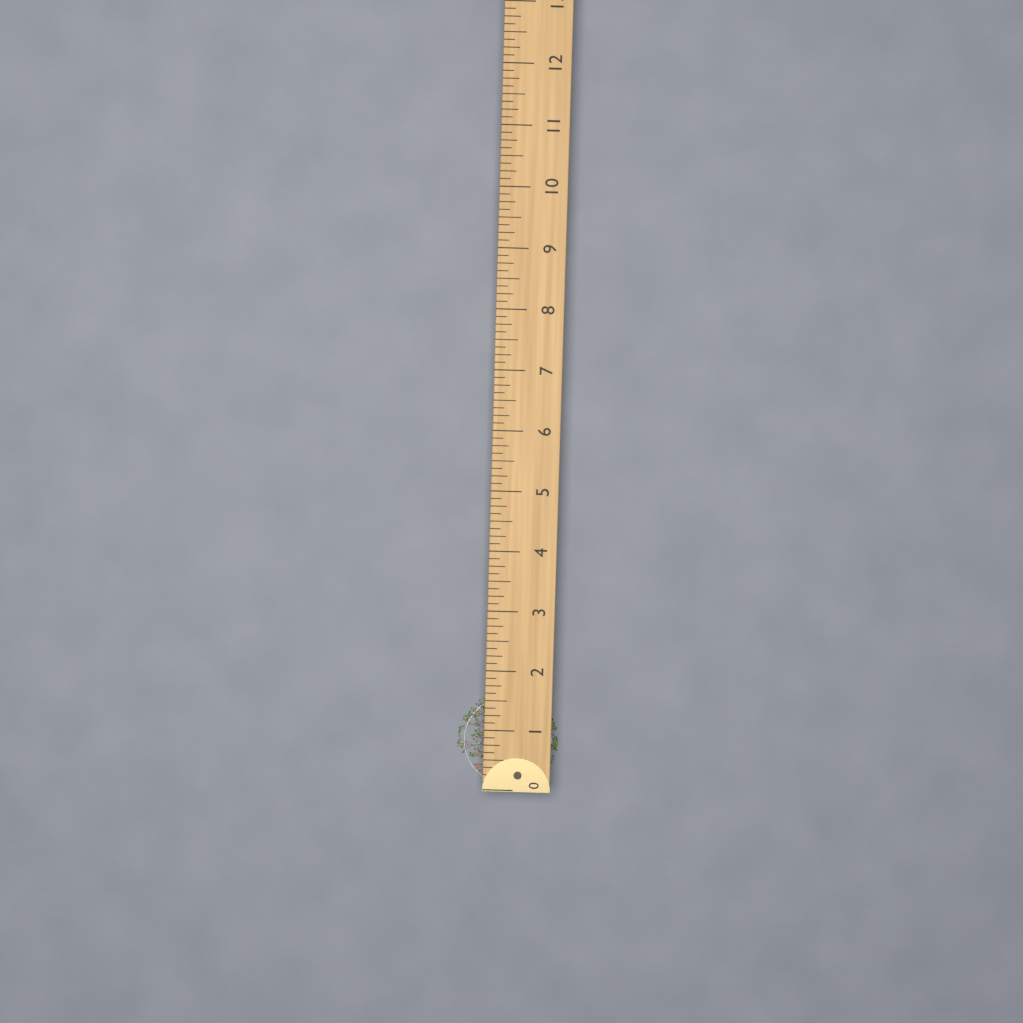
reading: 1.500 (no unit)
